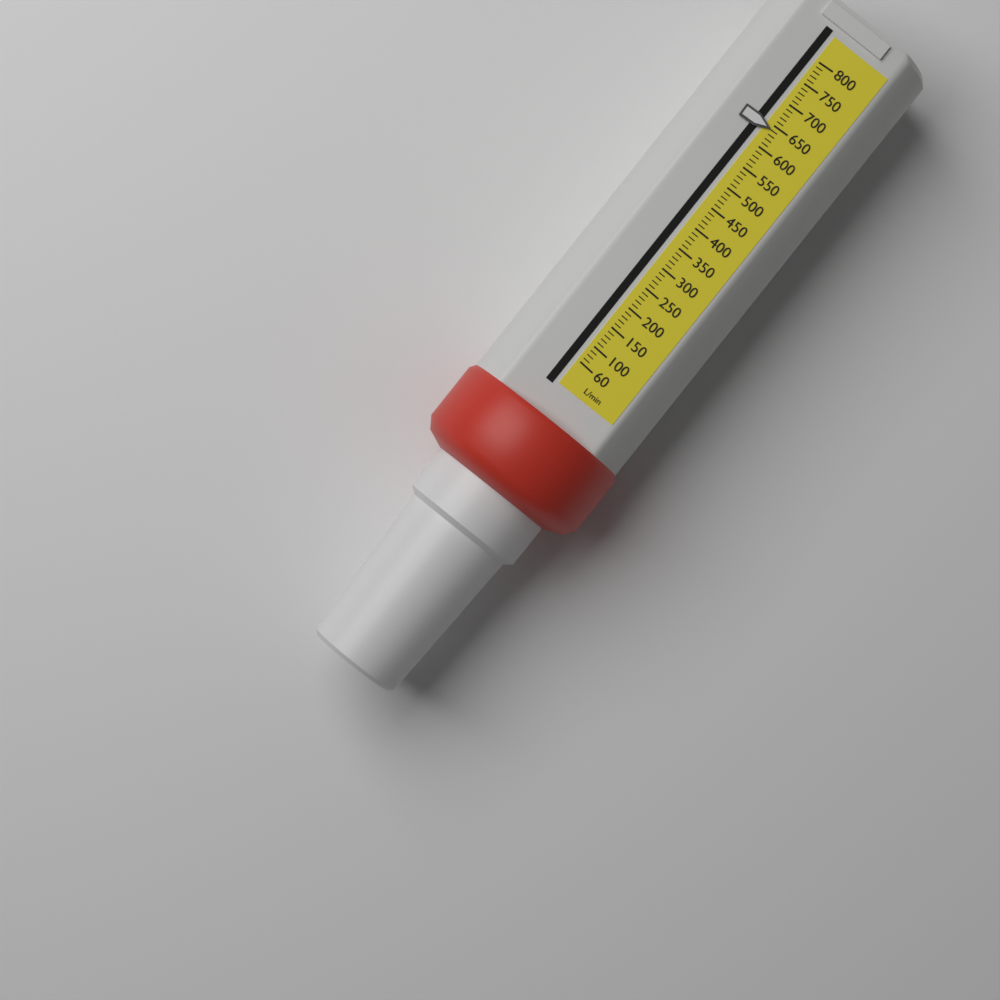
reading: 640 L/min
